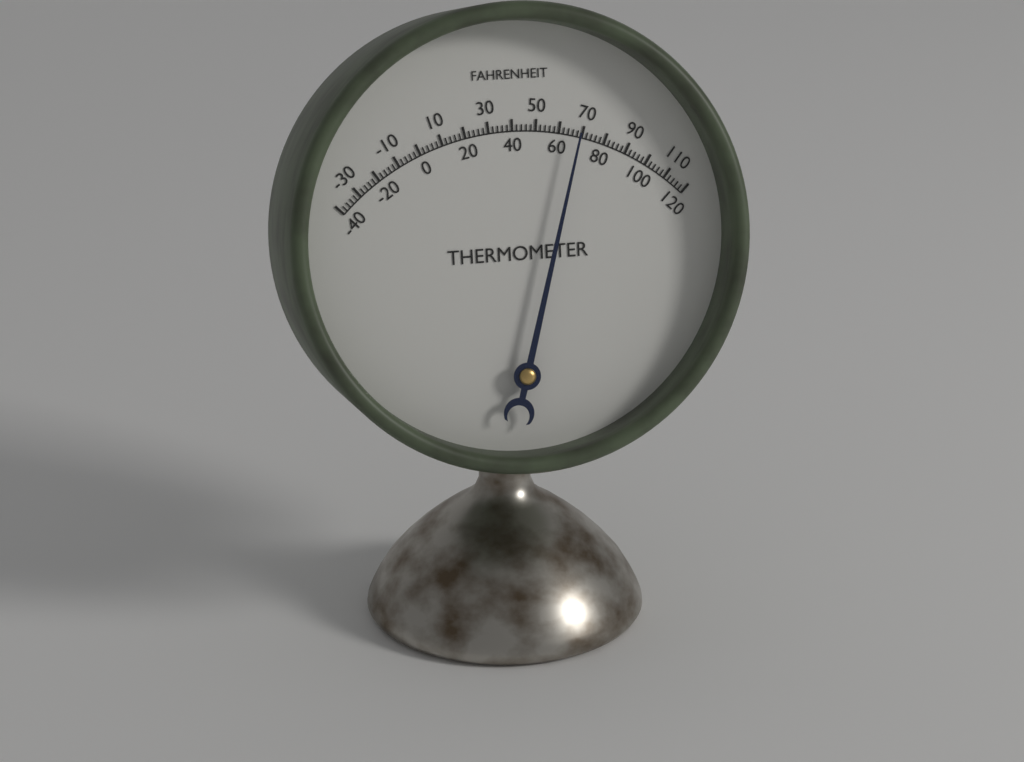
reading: 68 °F
